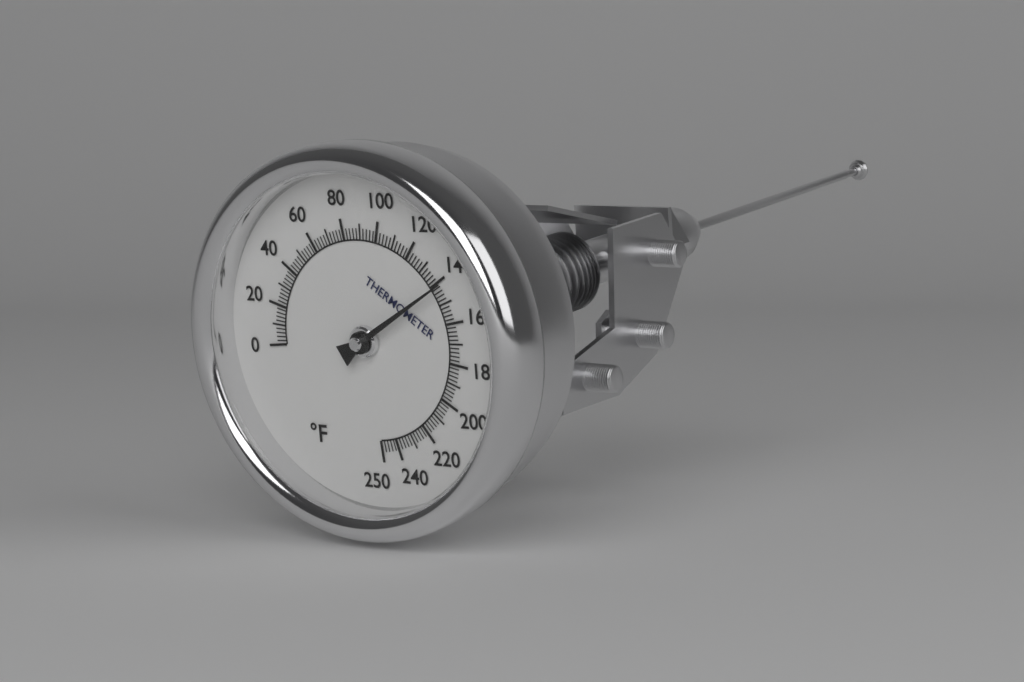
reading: 142 °F
